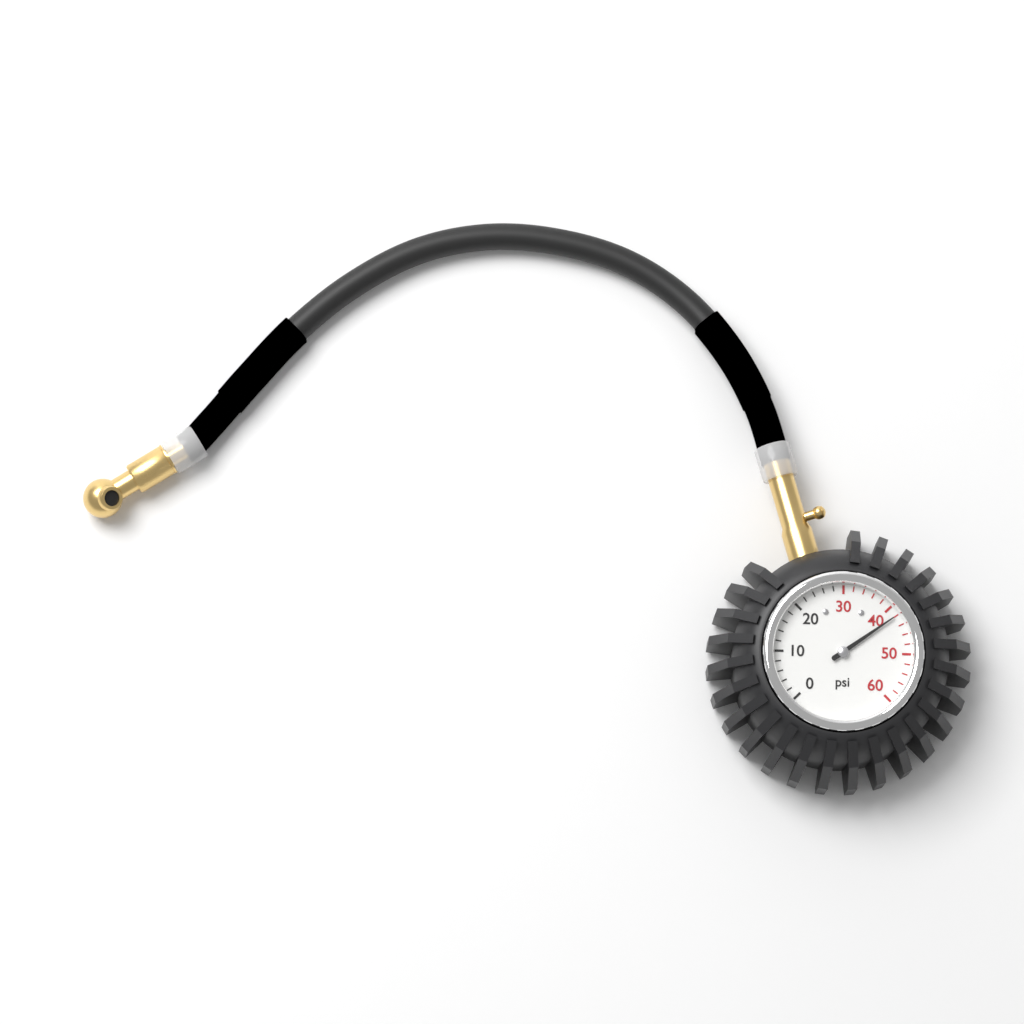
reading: 42 psi
